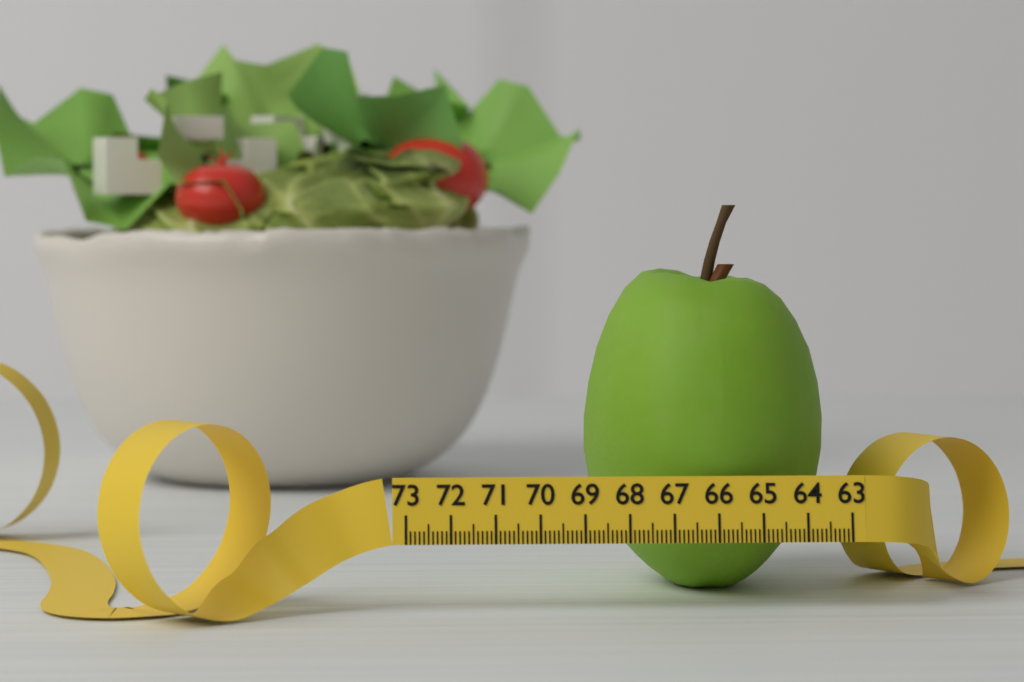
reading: 68.7 (no unit)
